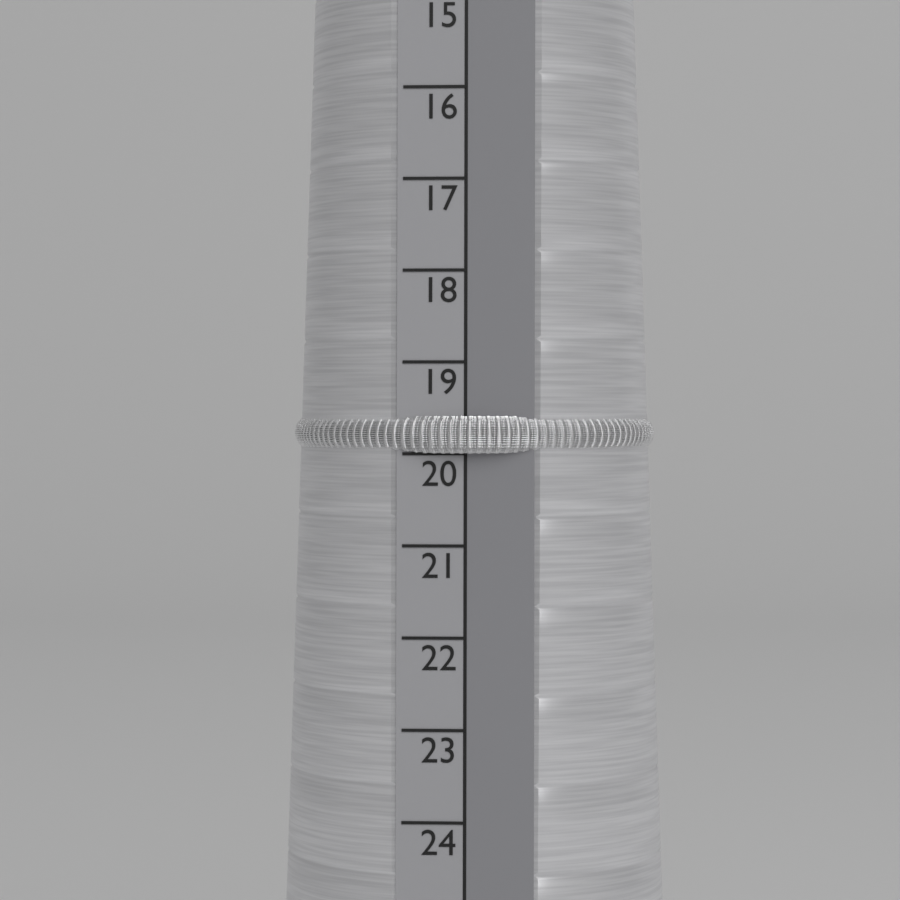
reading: 20 (no unit)
